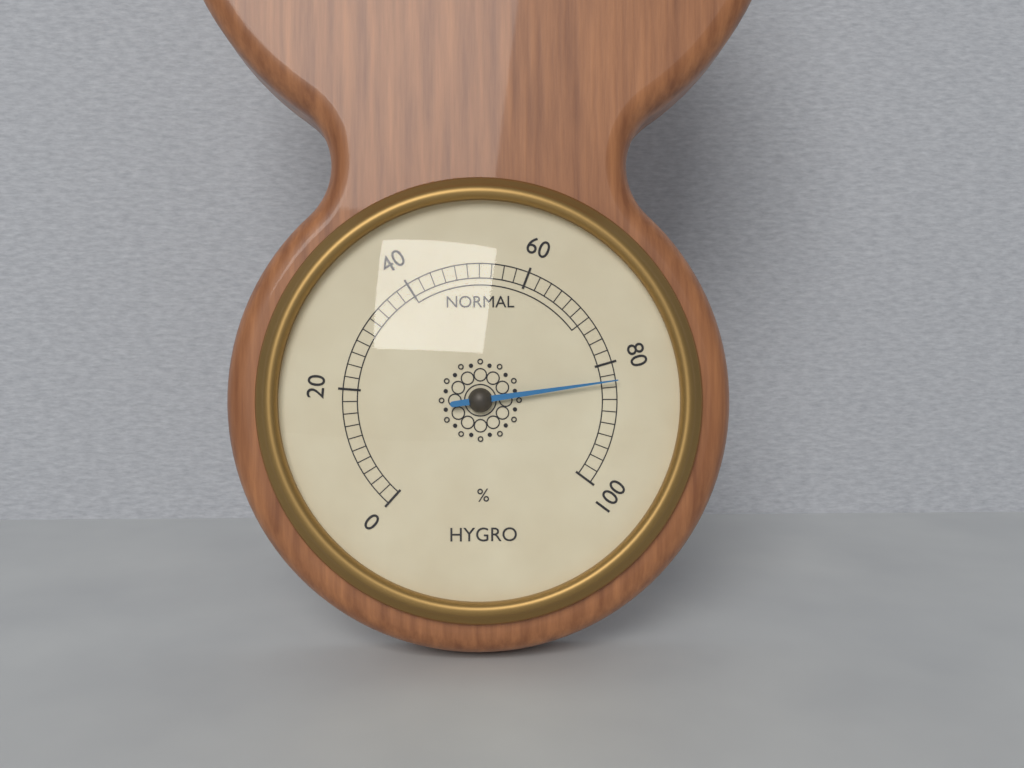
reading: 83 %
